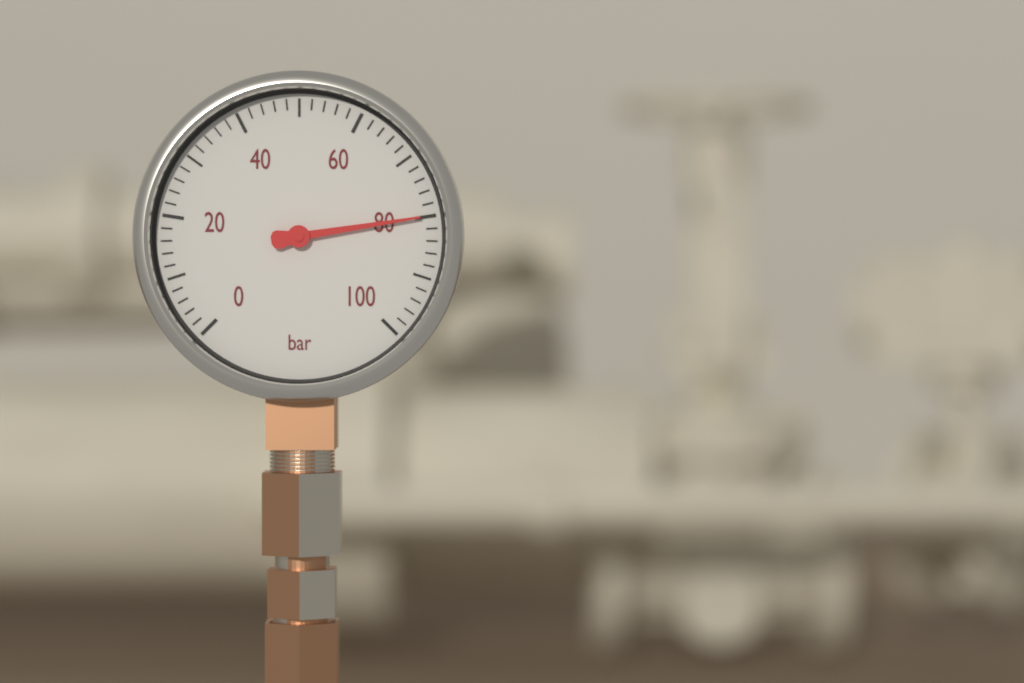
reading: 80 bar
